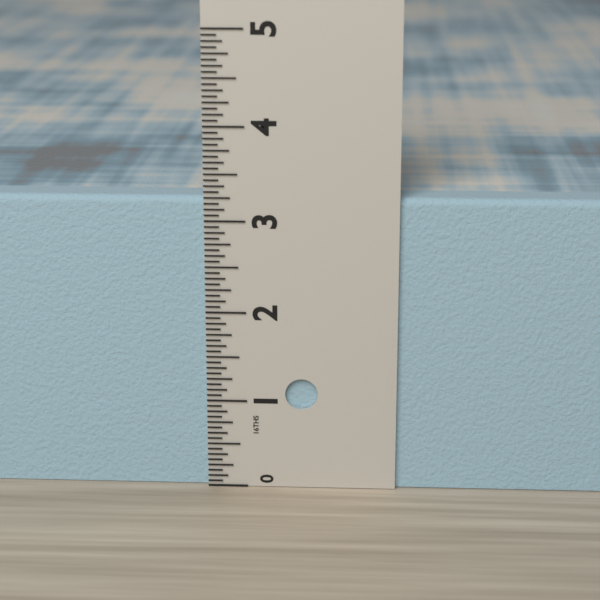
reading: 3.2500 in
